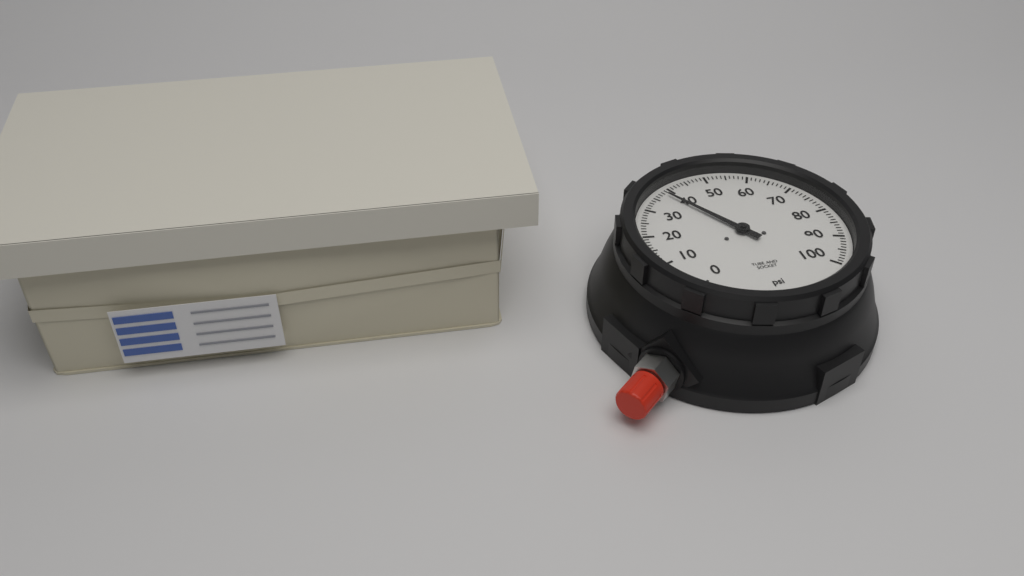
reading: 38 psi
